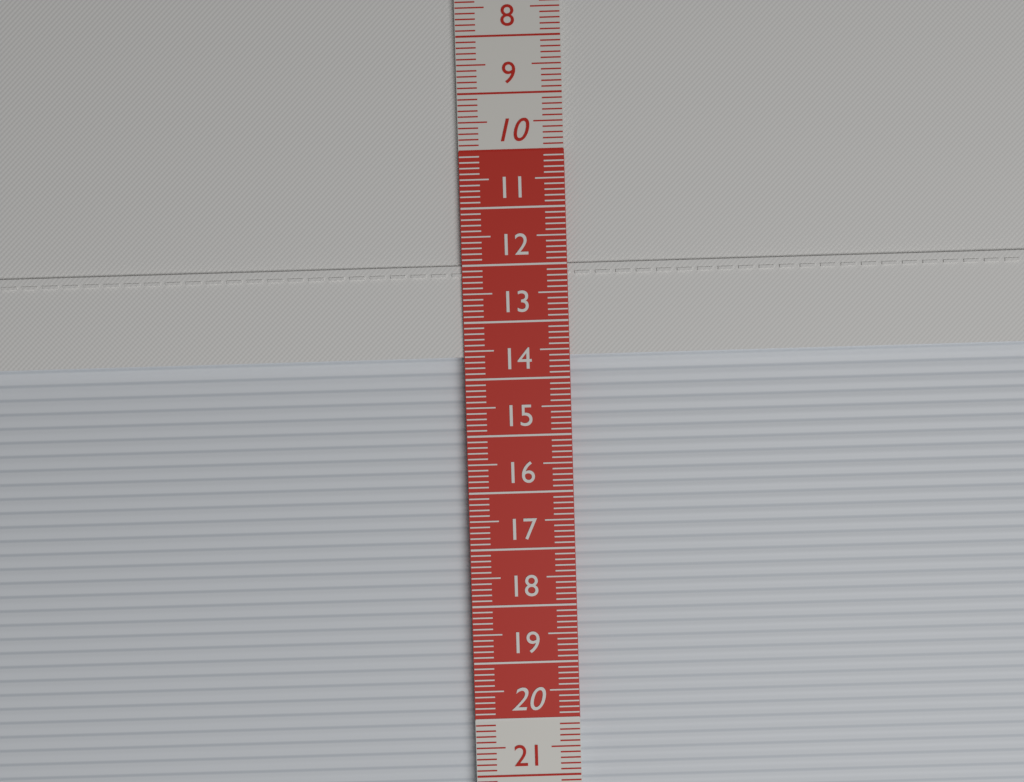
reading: 13.6 cm
